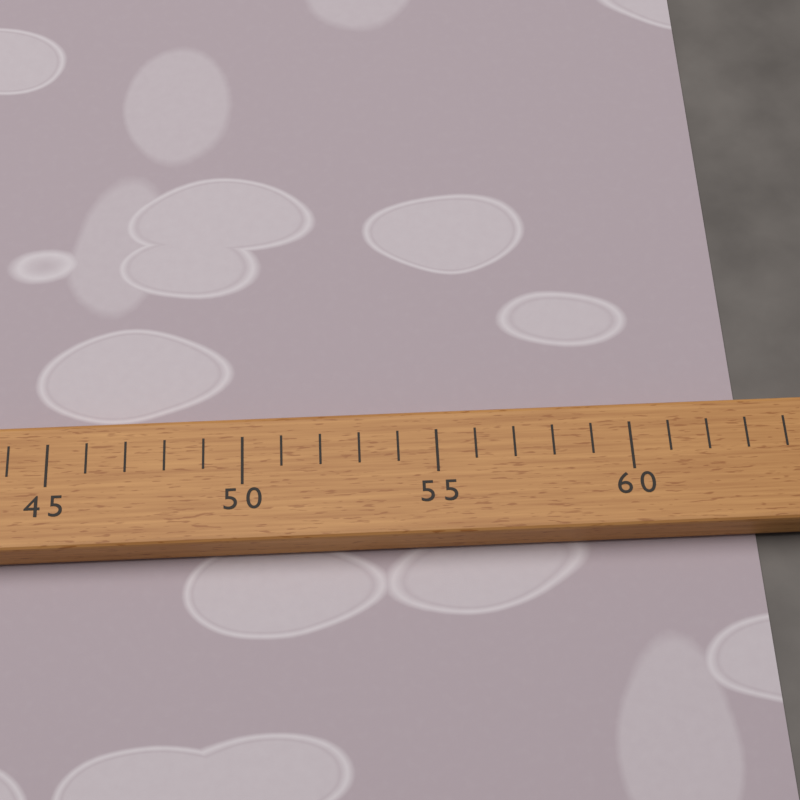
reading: 63 (no unit)
